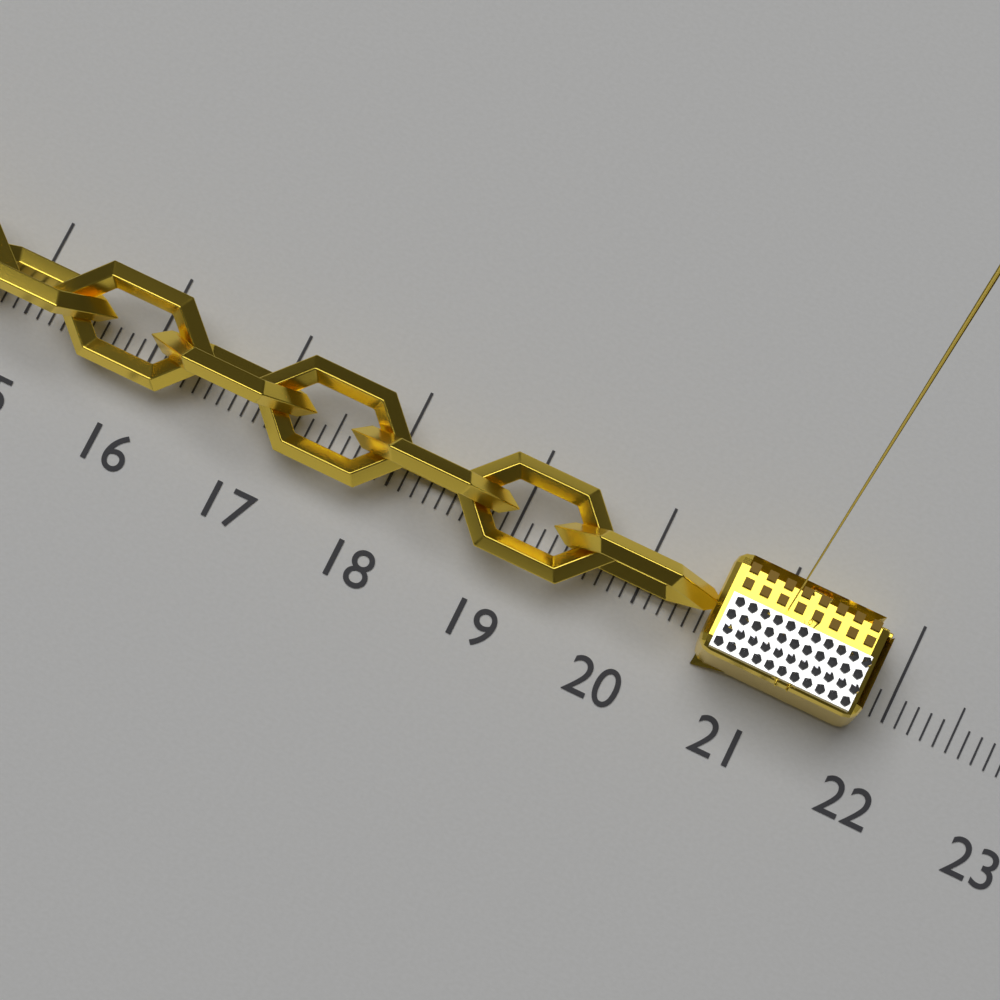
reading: 21.8 (no unit)
